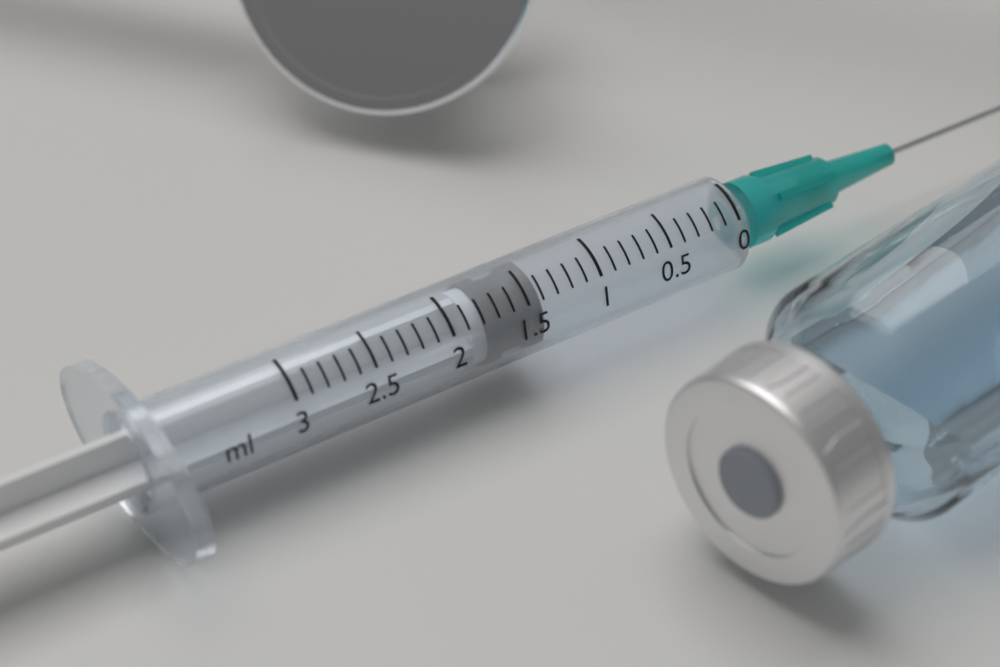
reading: 1.4 ml
